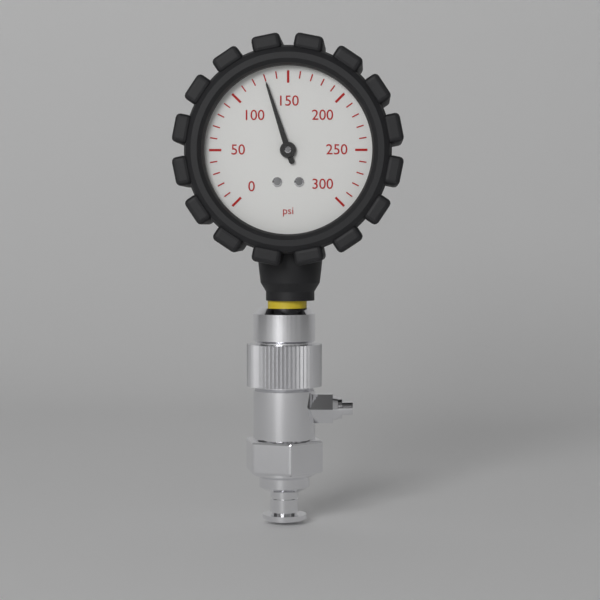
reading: 130 psi
